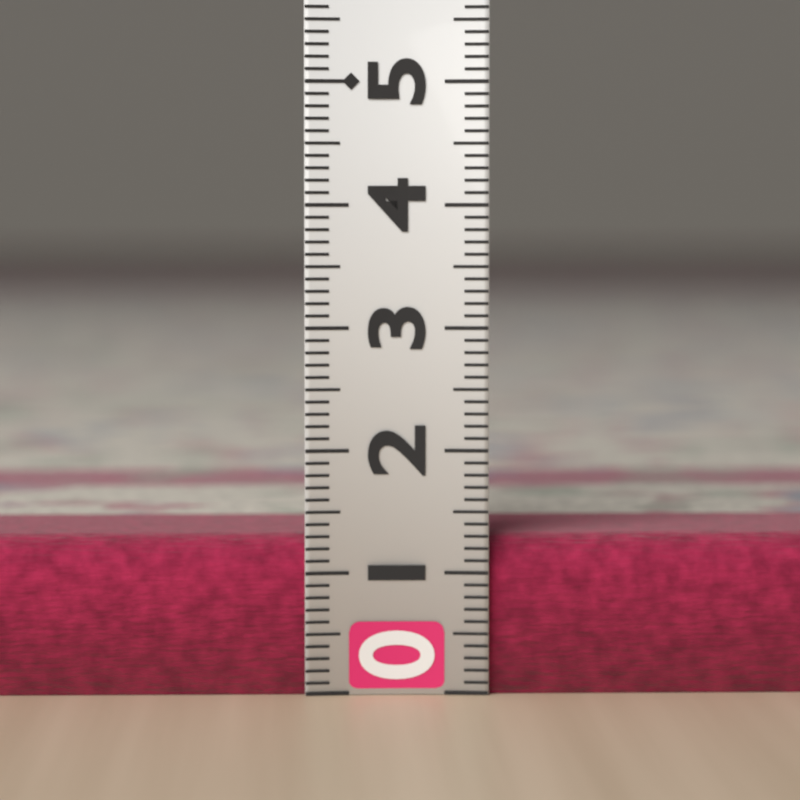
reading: 1.3 (no unit)
